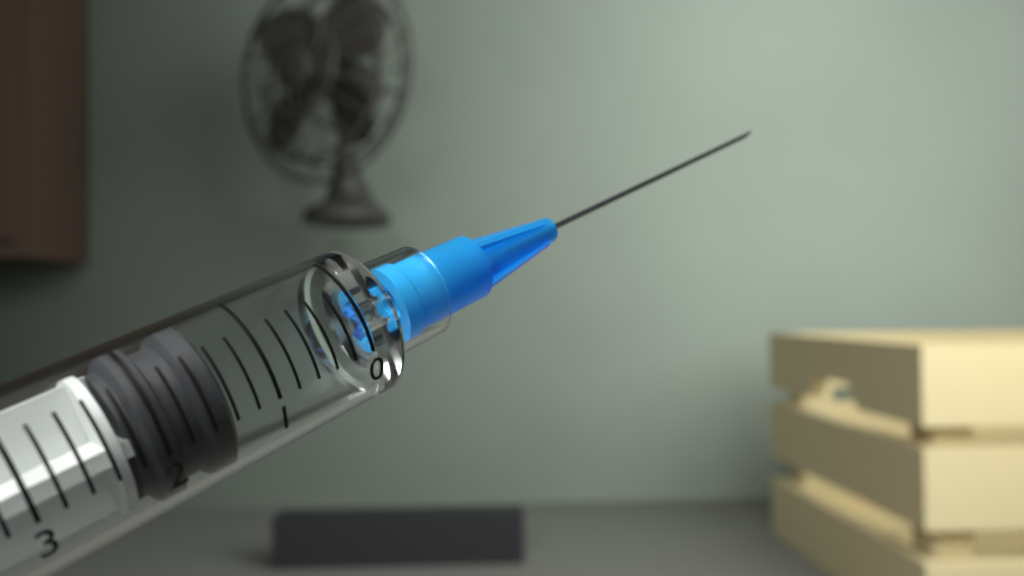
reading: 1.4 ml
